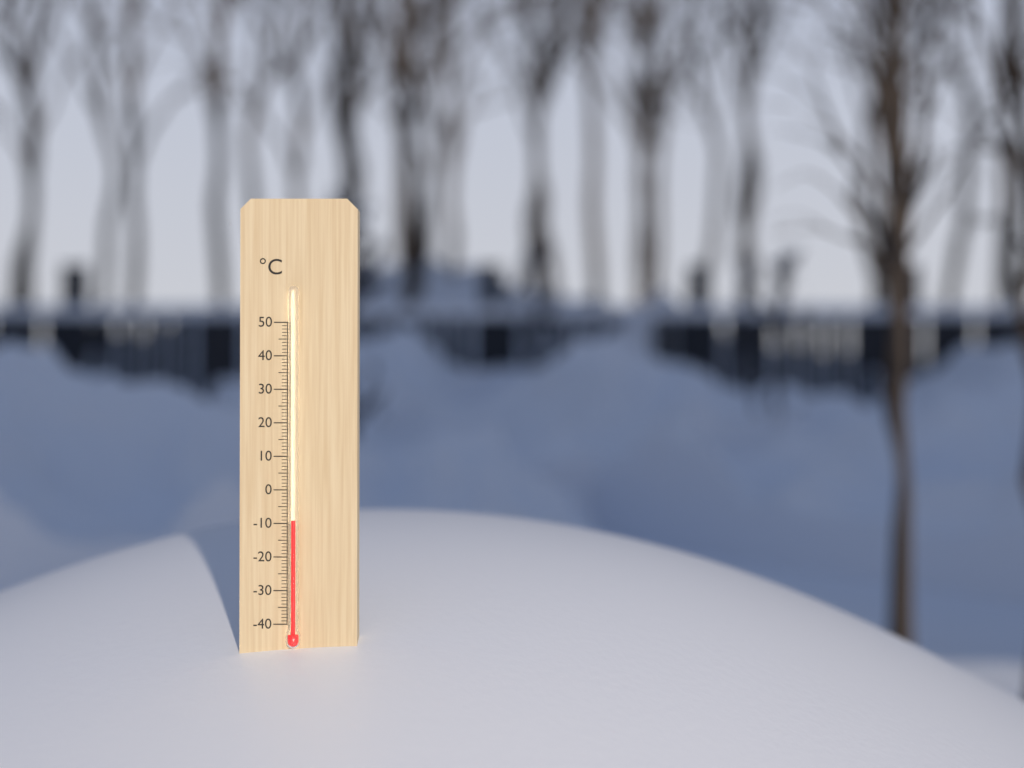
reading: -9 °C
